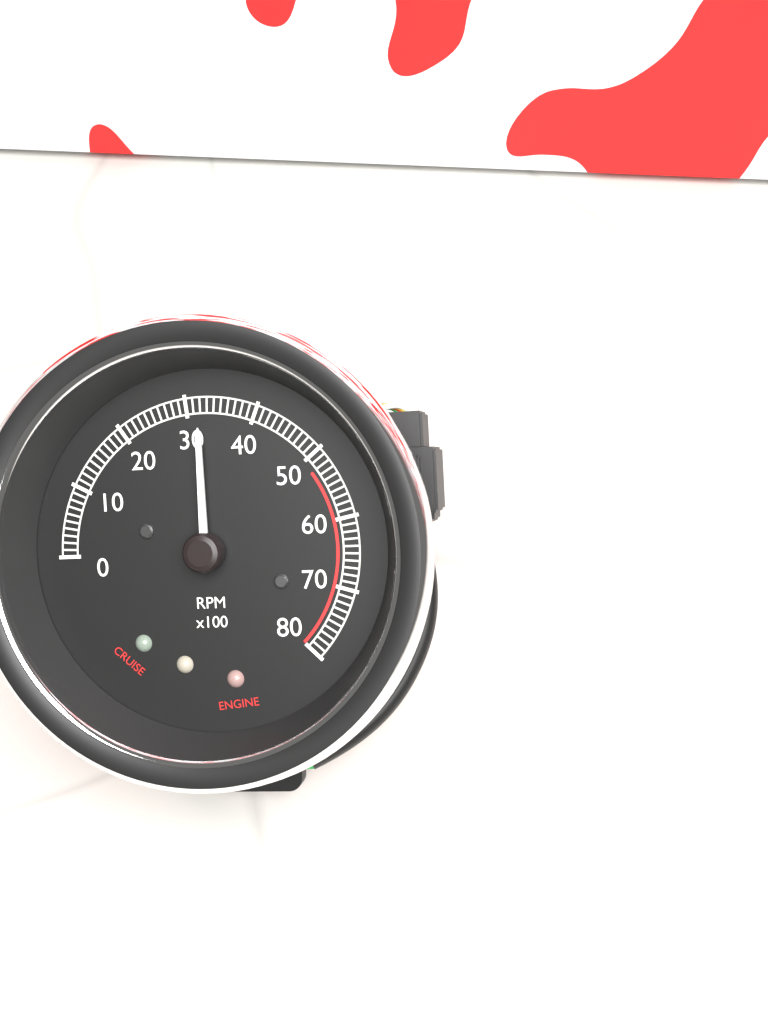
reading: 3200 RPM
